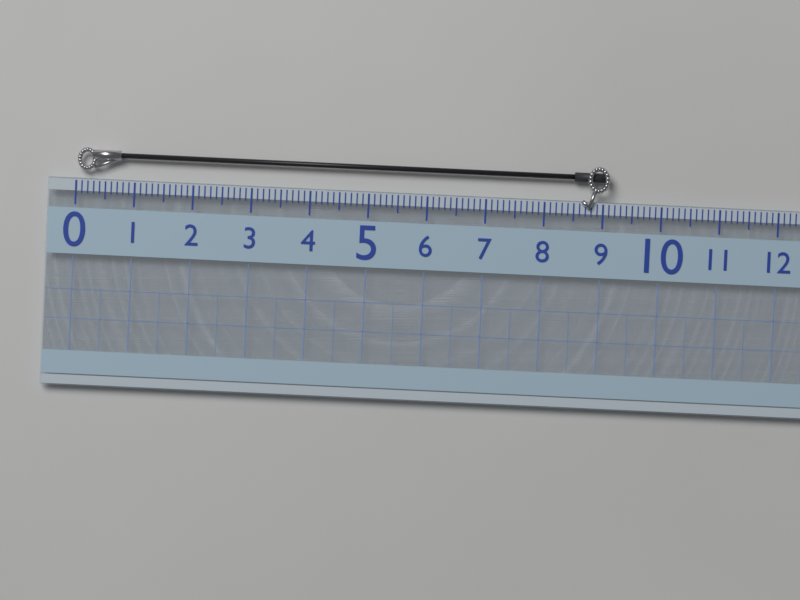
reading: 9.1 (no unit)
